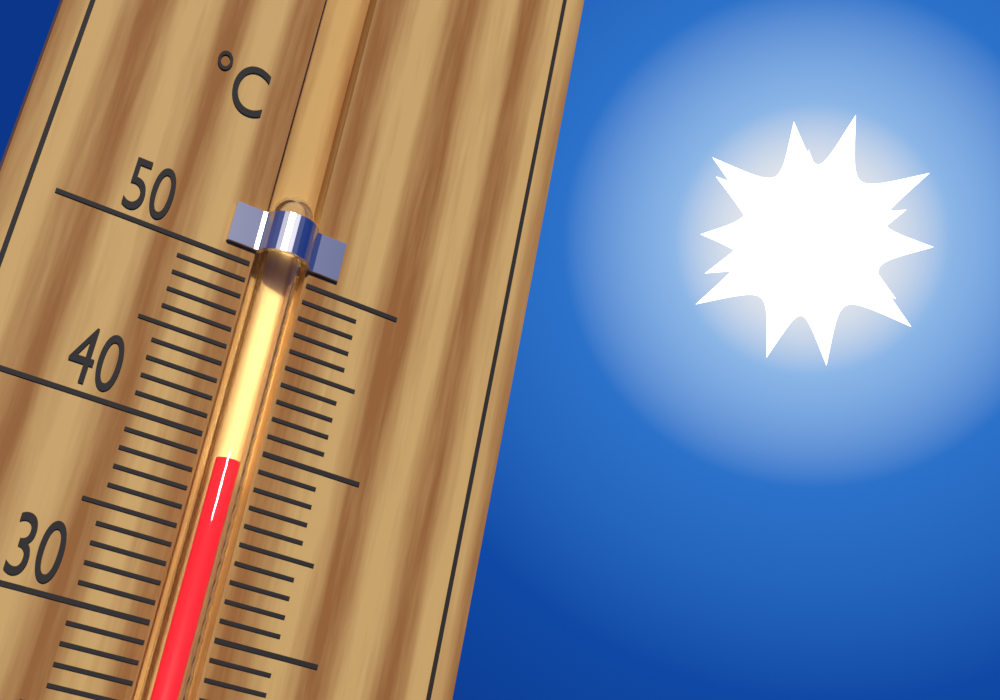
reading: 39 °C
